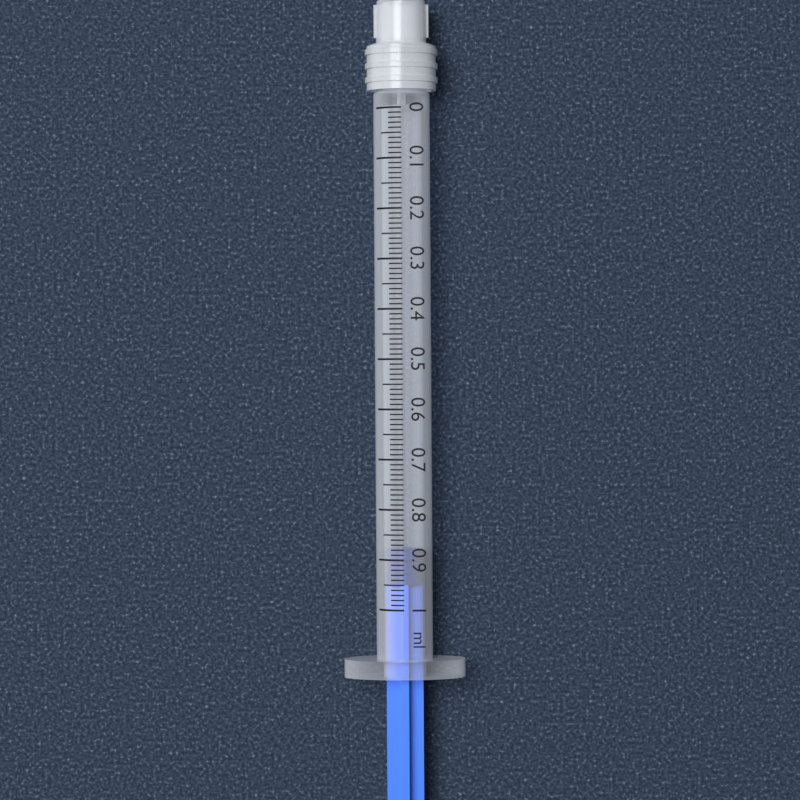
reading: 0.88 ml
